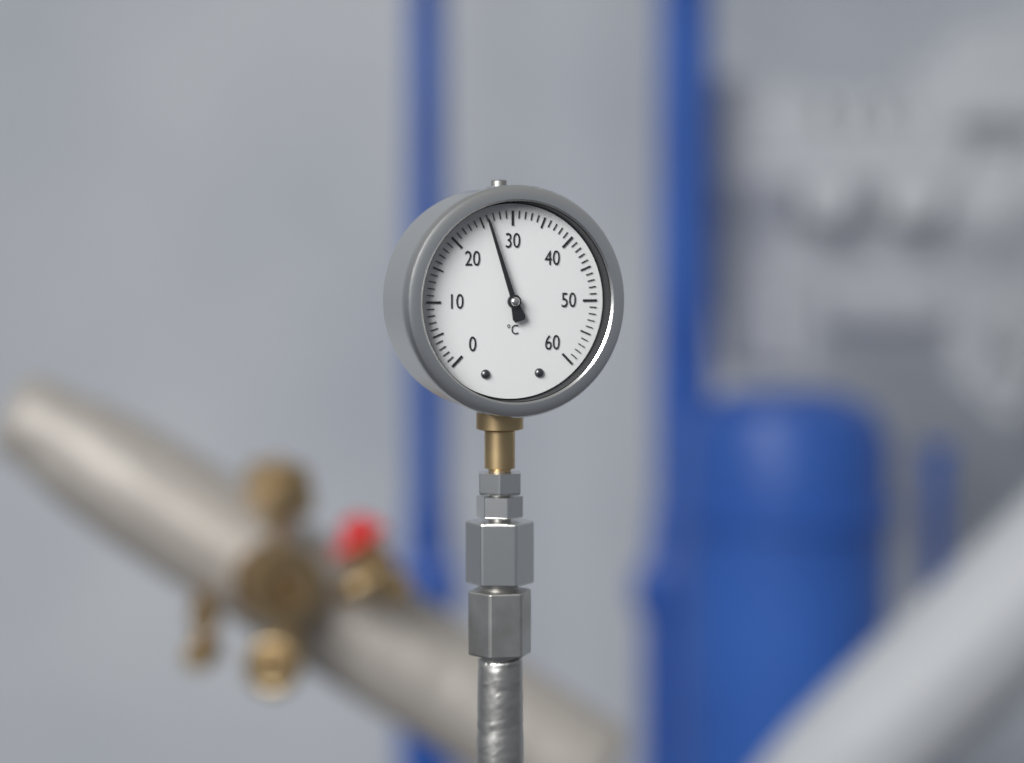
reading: 26 °C
